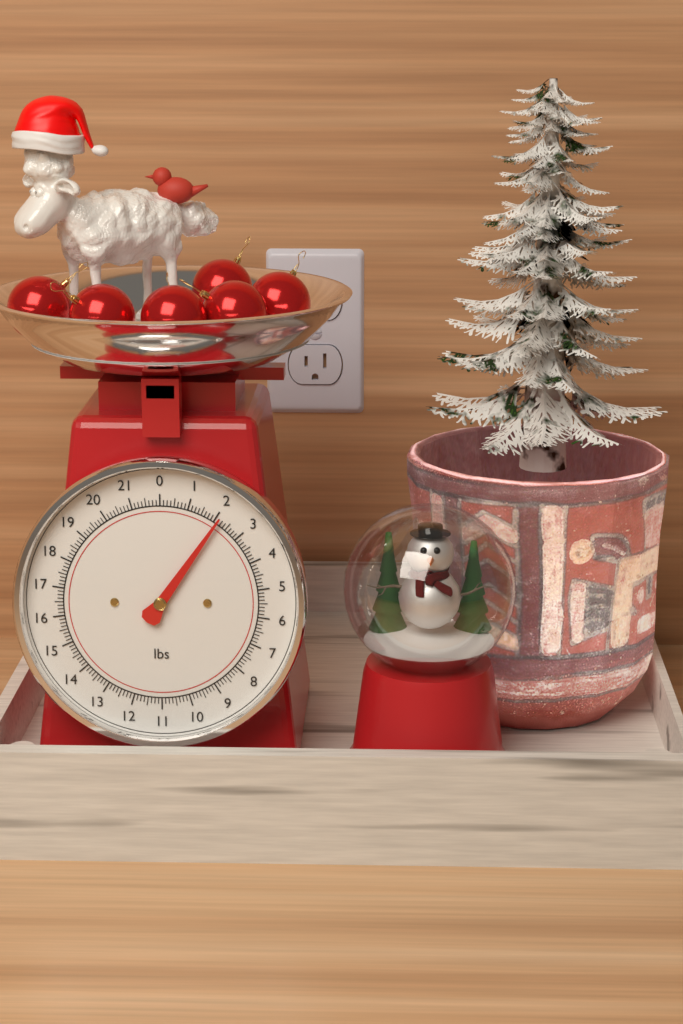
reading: 2.125 lbs
